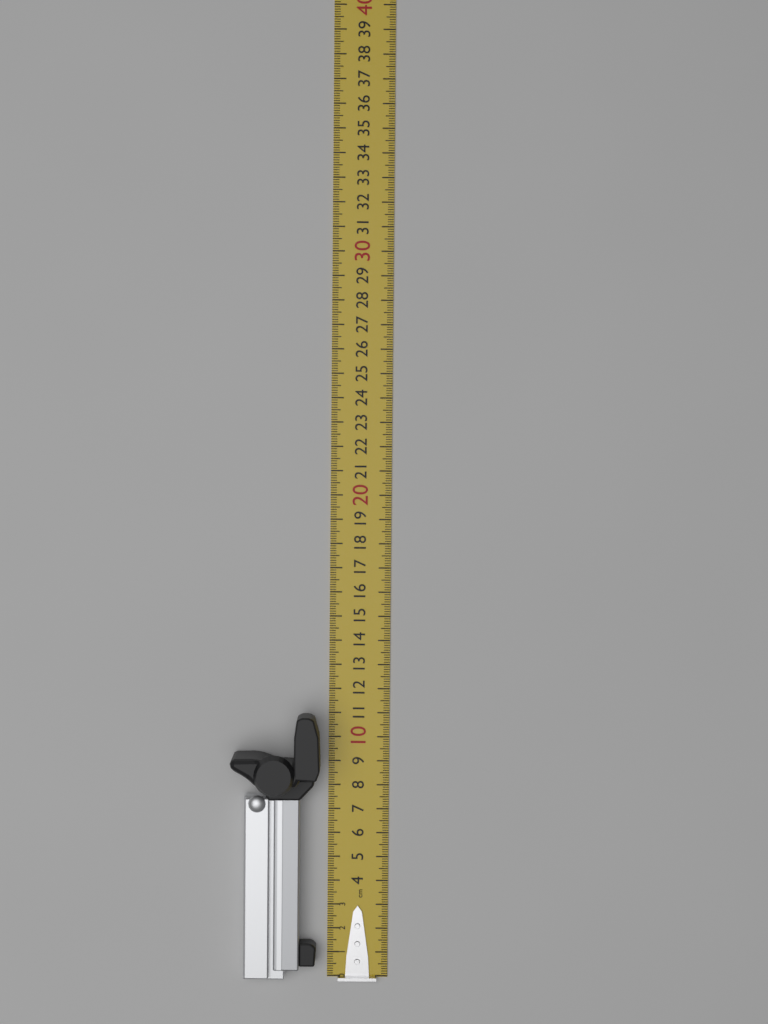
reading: 11.1 cm
